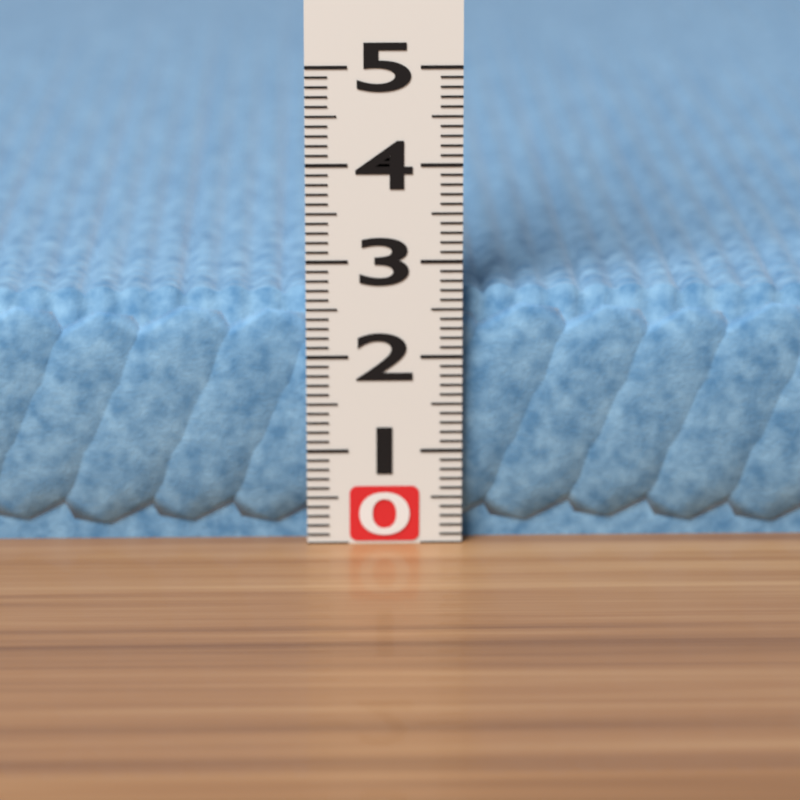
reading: 2.7 (no unit)
